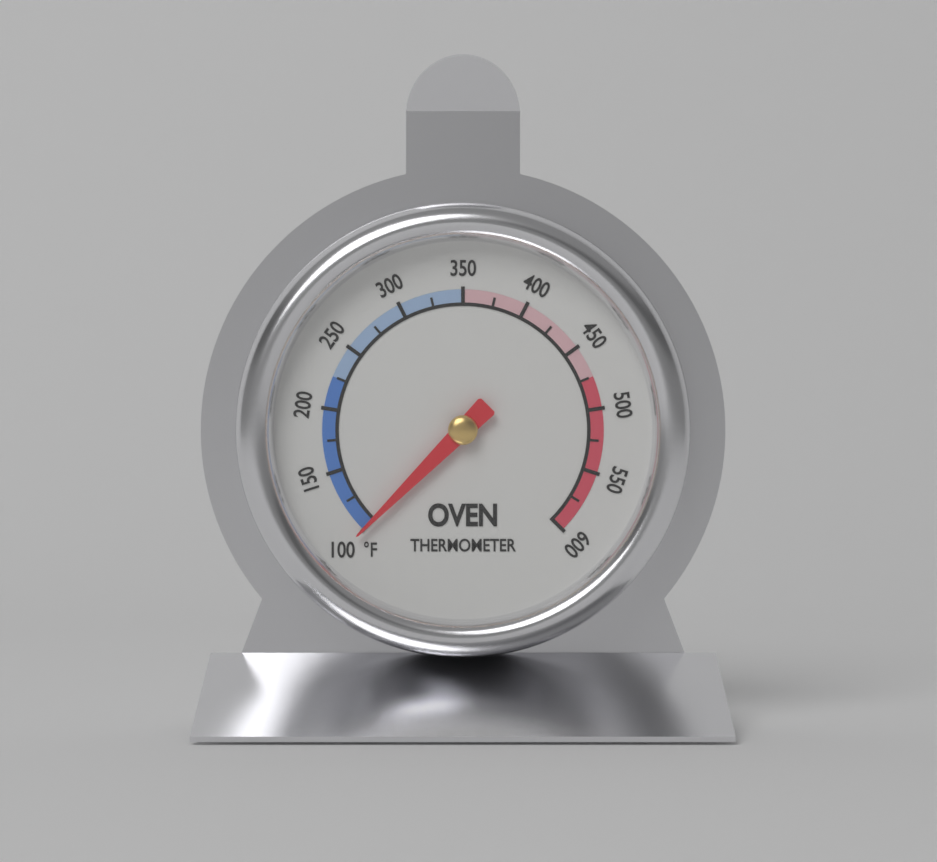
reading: 100 °F
